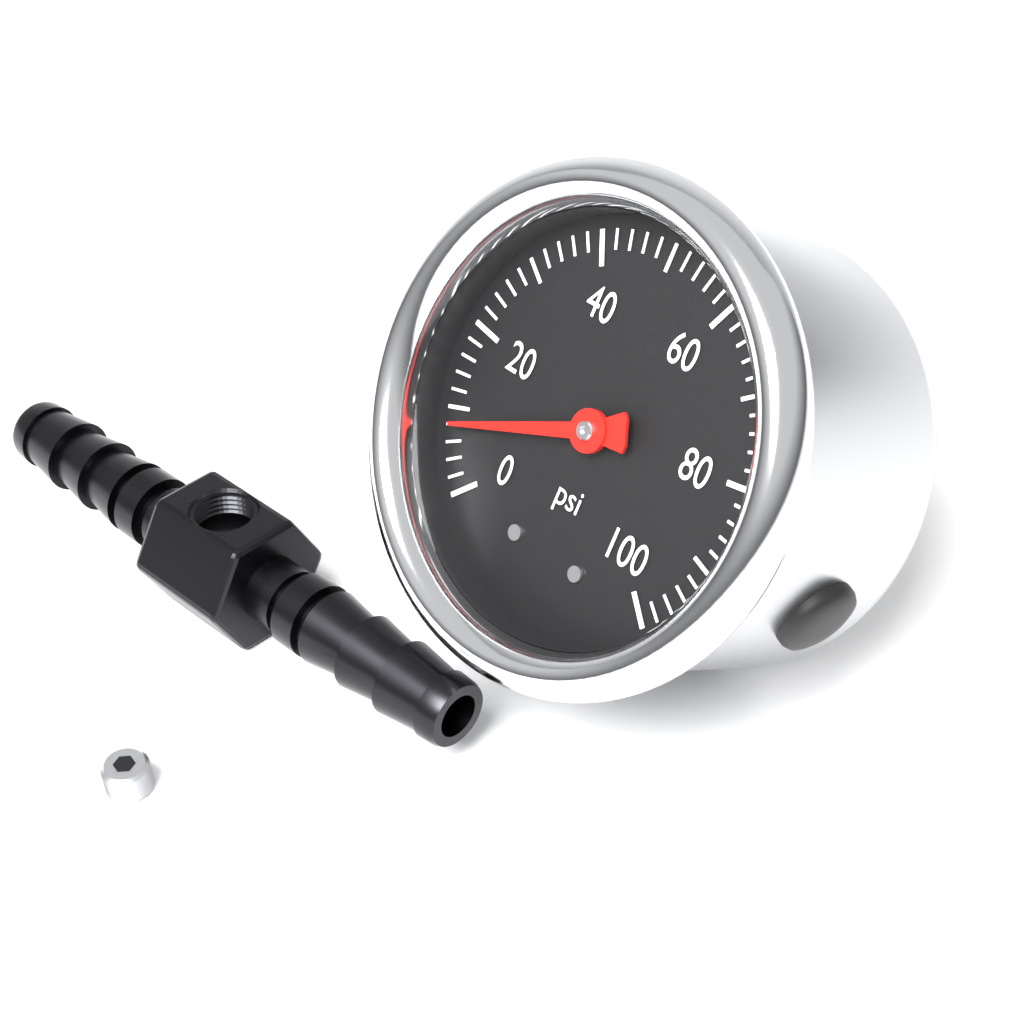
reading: 8 psi
